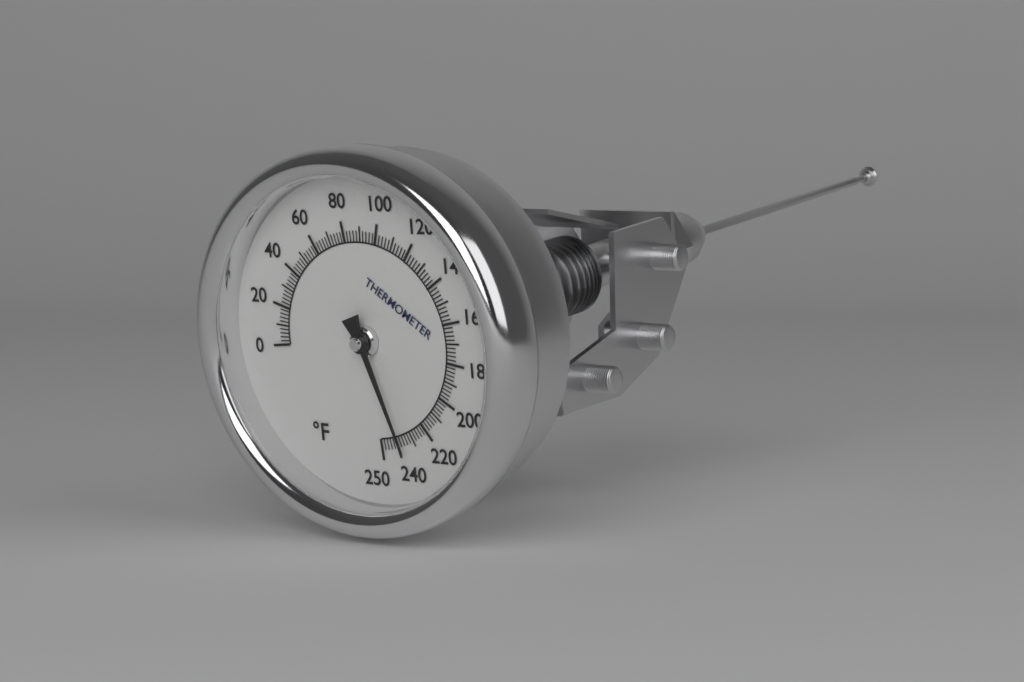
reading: 236 °F
